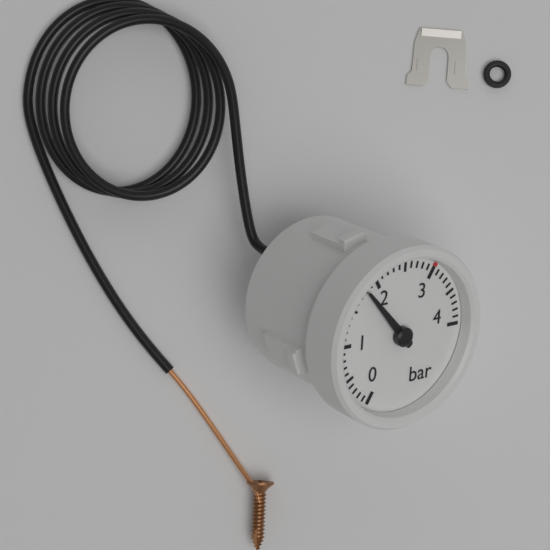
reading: 1.8 bar
